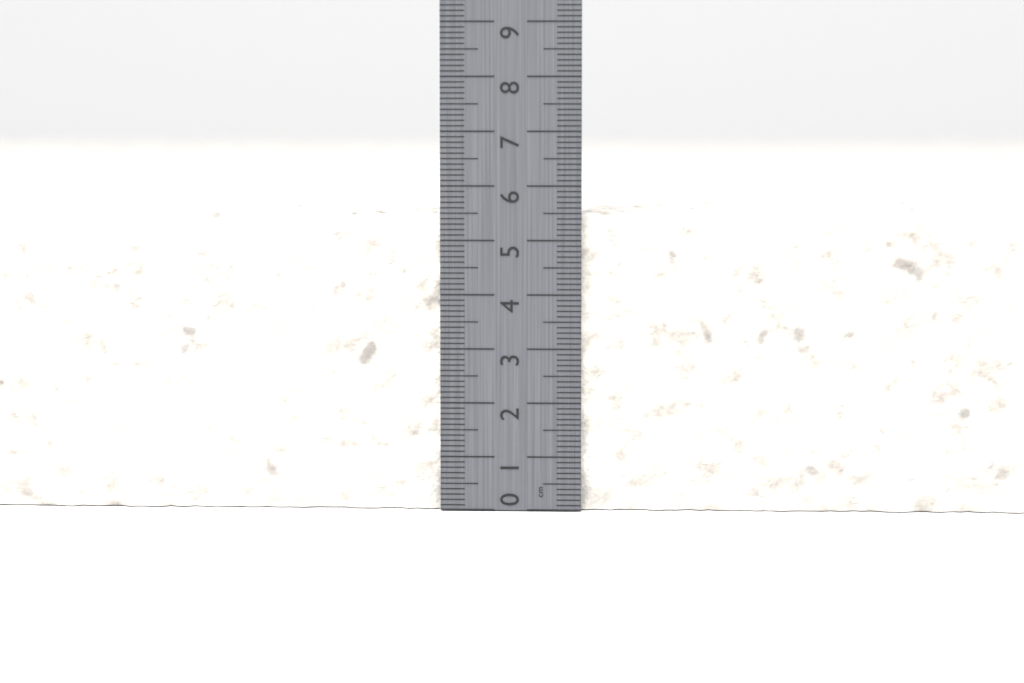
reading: 5.5 cm
